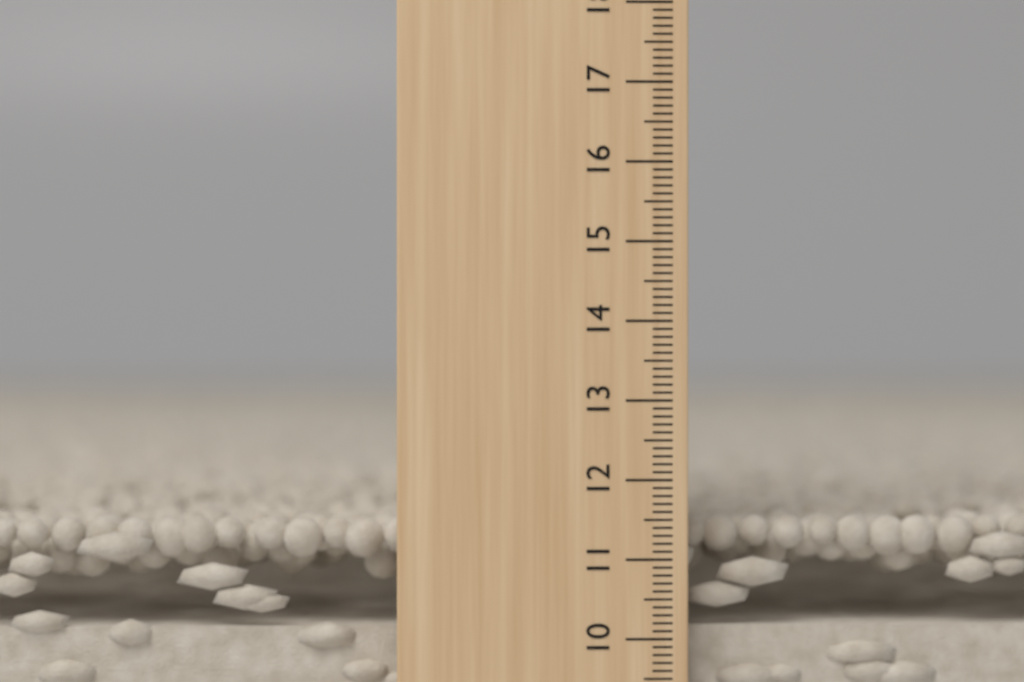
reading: 11.5 cm
